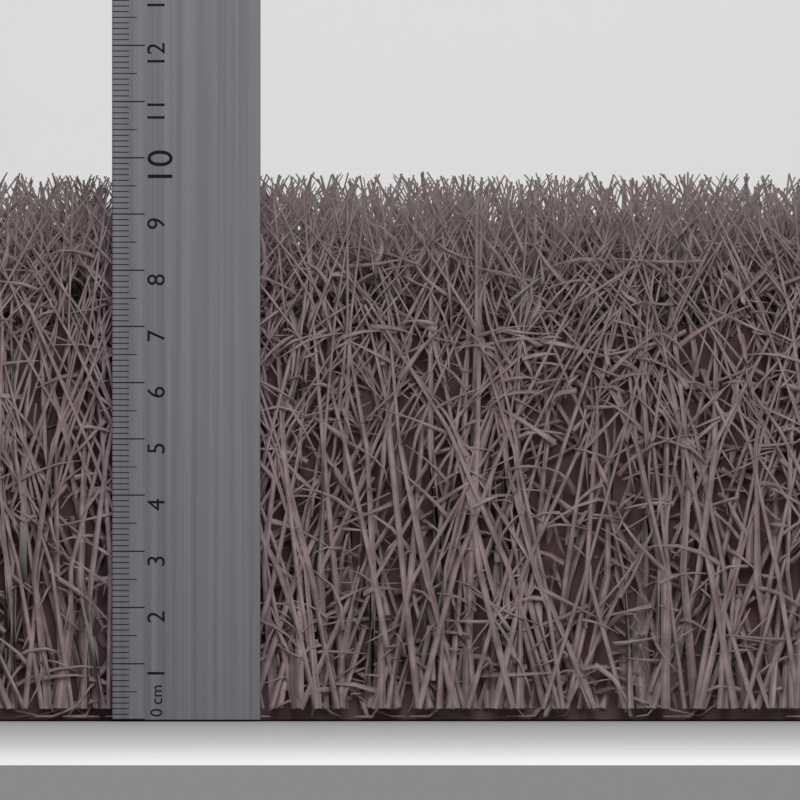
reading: 9.7 cm
